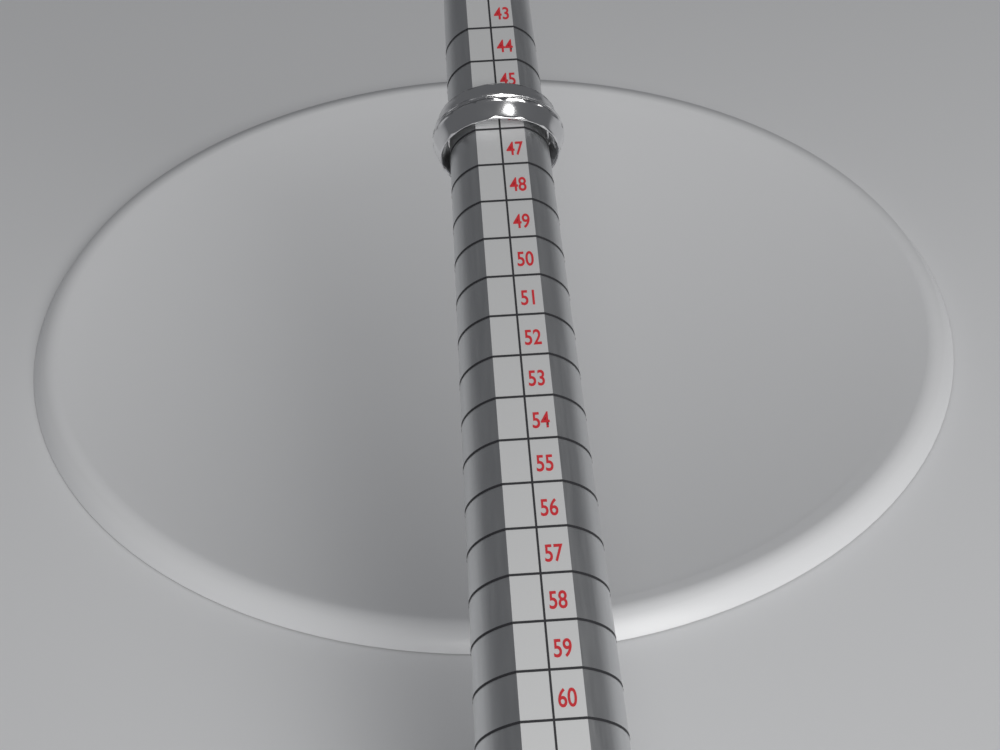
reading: 46 (no unit)
